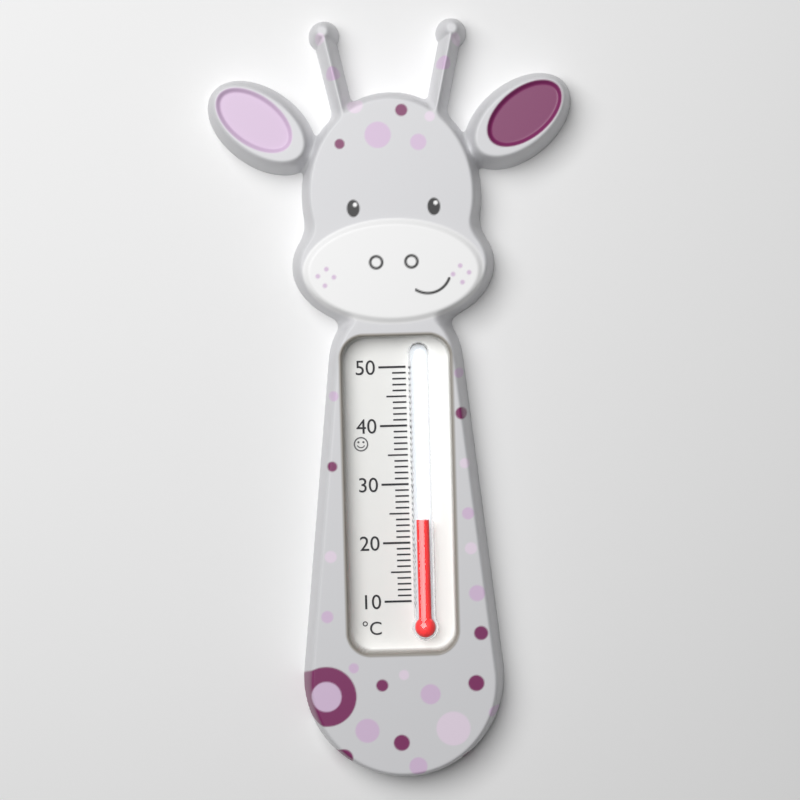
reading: 24 °C
